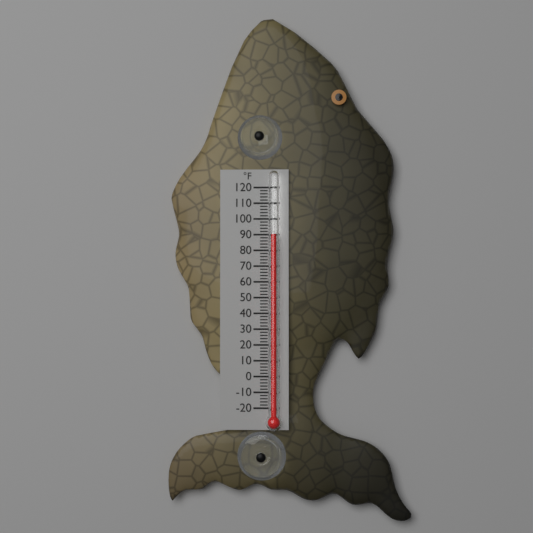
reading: 90 °F
